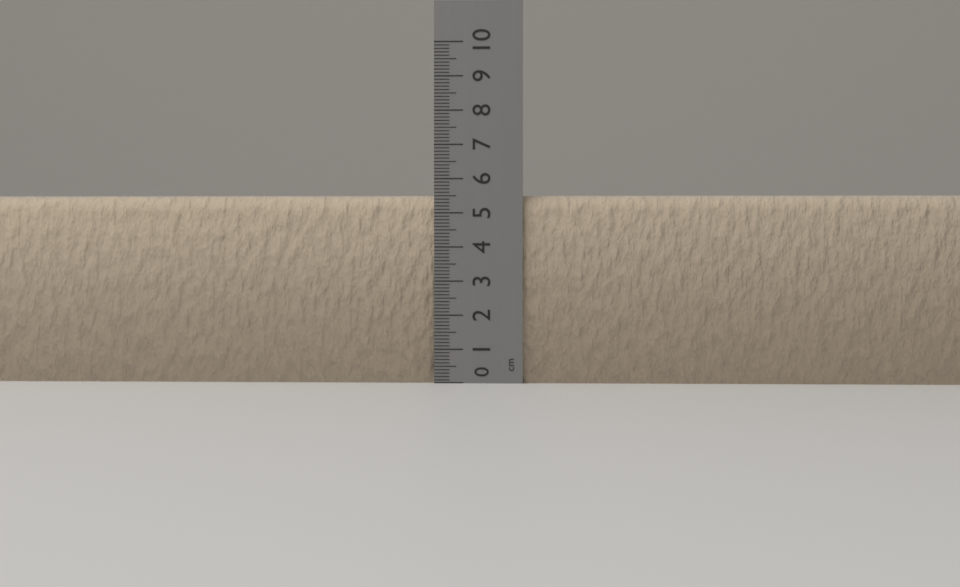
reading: 5.5 cm
